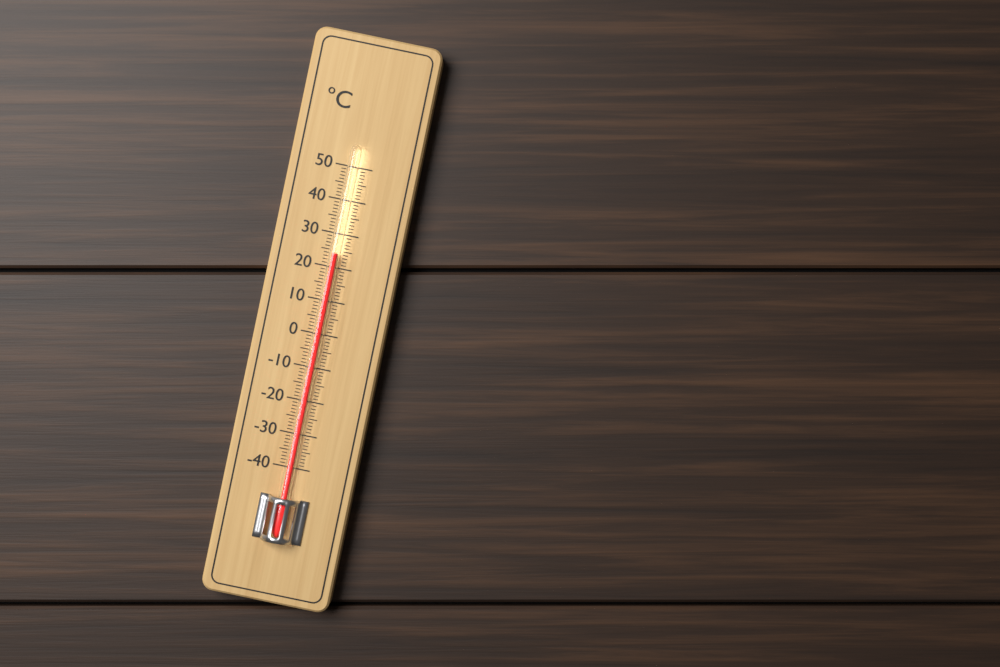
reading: 24 °C
